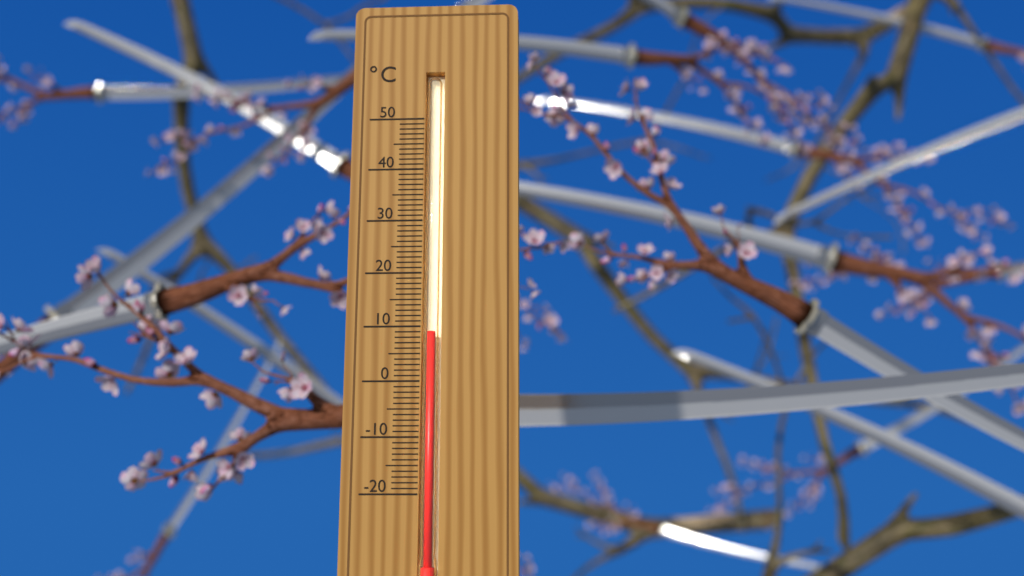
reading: 9 °C
